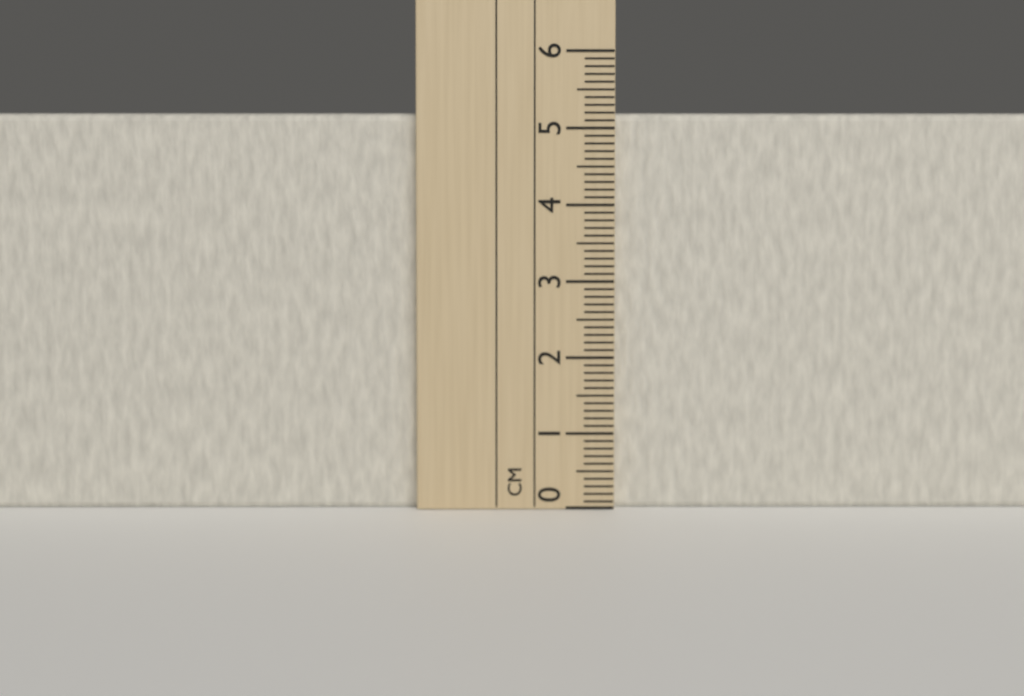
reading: 5.2 cm
